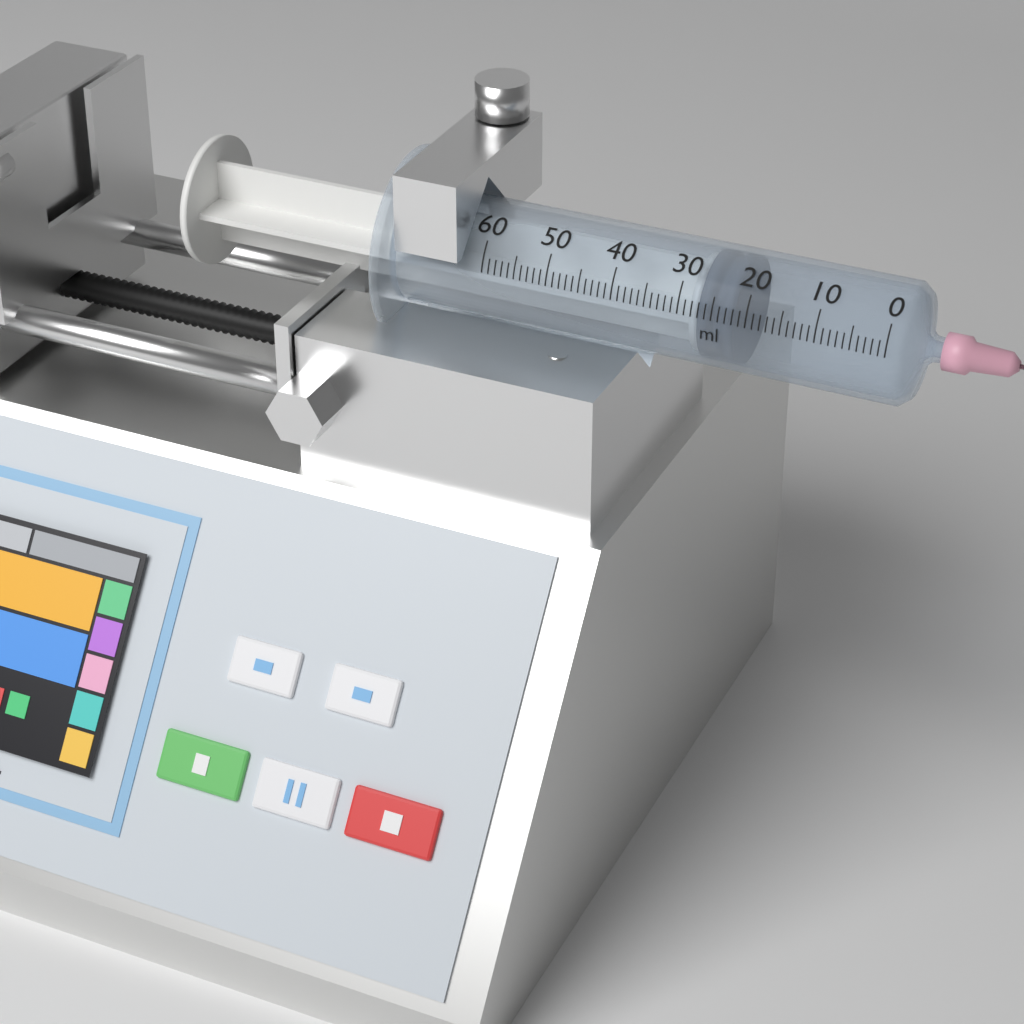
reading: 22 ml
